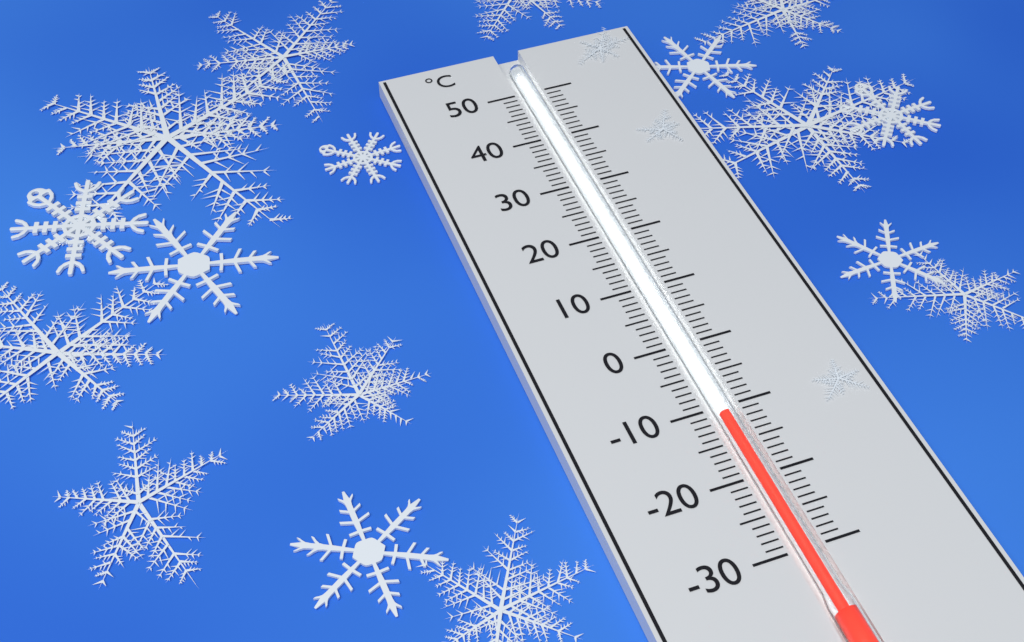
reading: -11 °C
